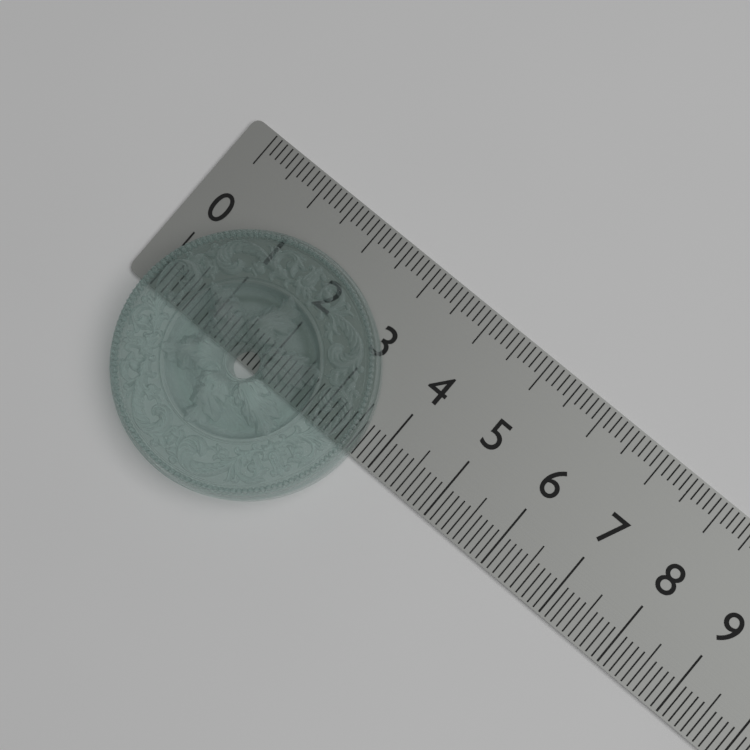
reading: 3.7 (no unit)
